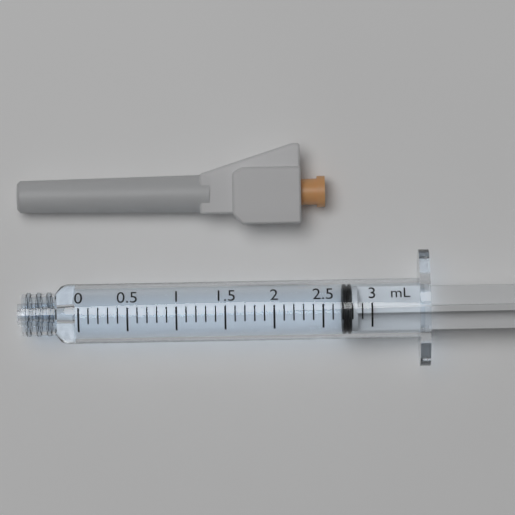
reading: 2.7 ml
